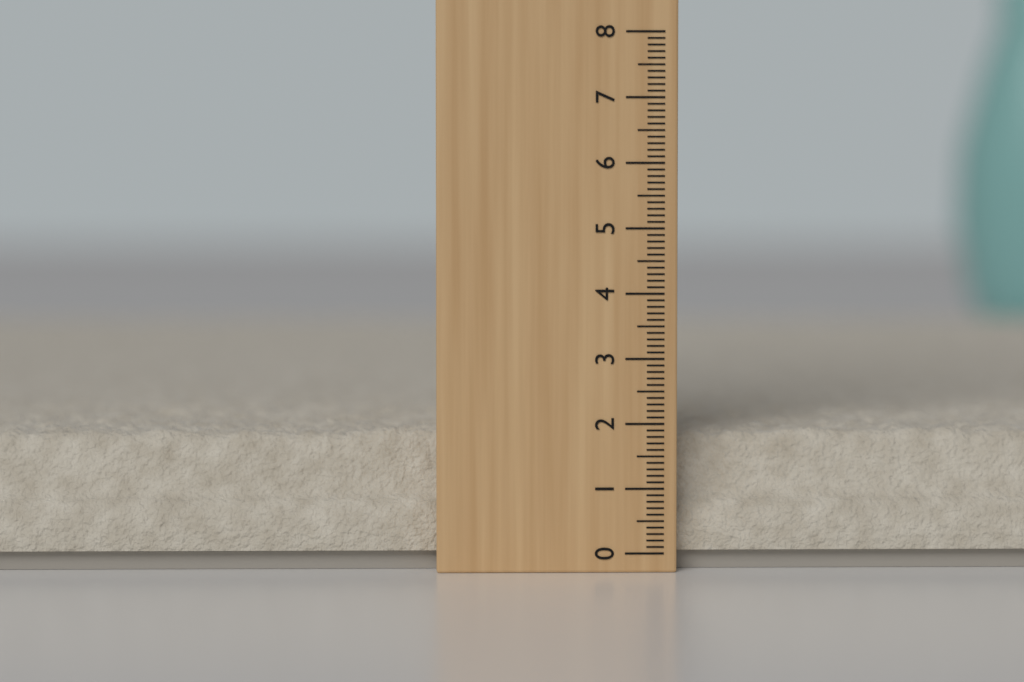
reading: 1.9 (no unit)
